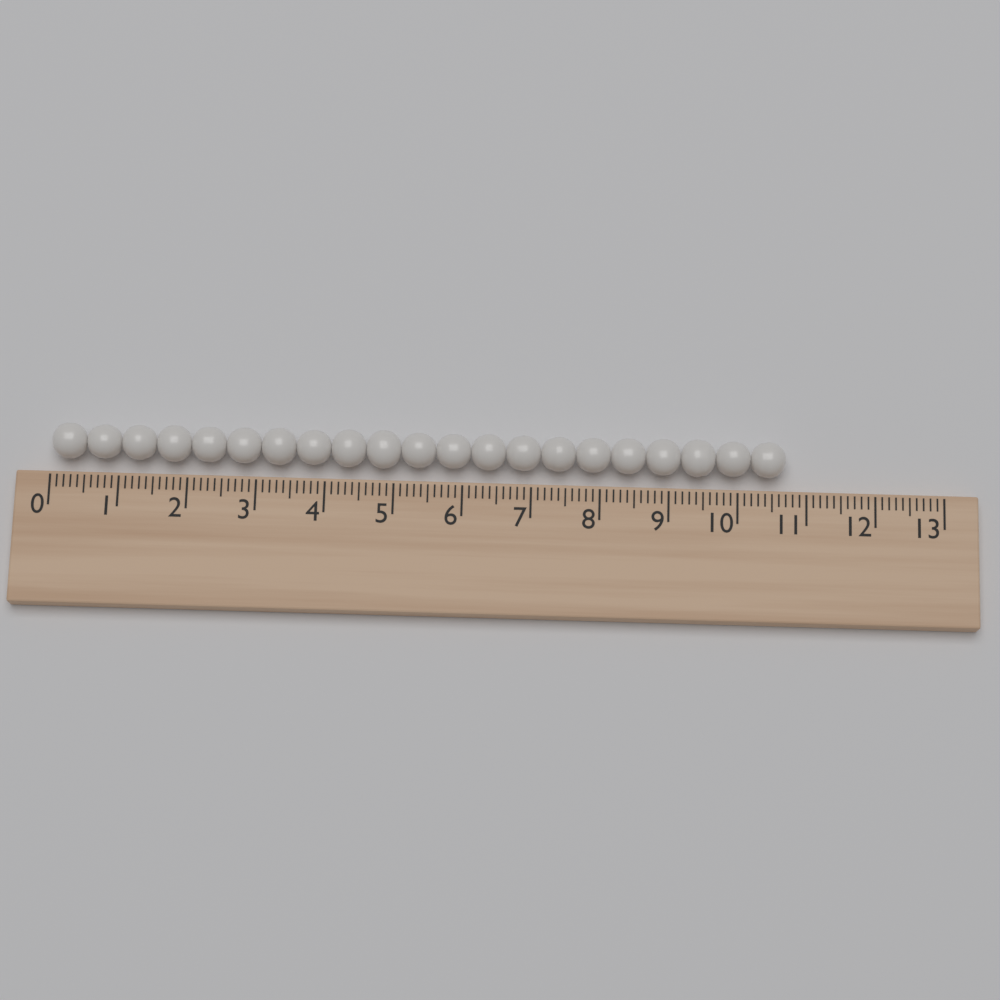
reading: 10.7 (no unit)
